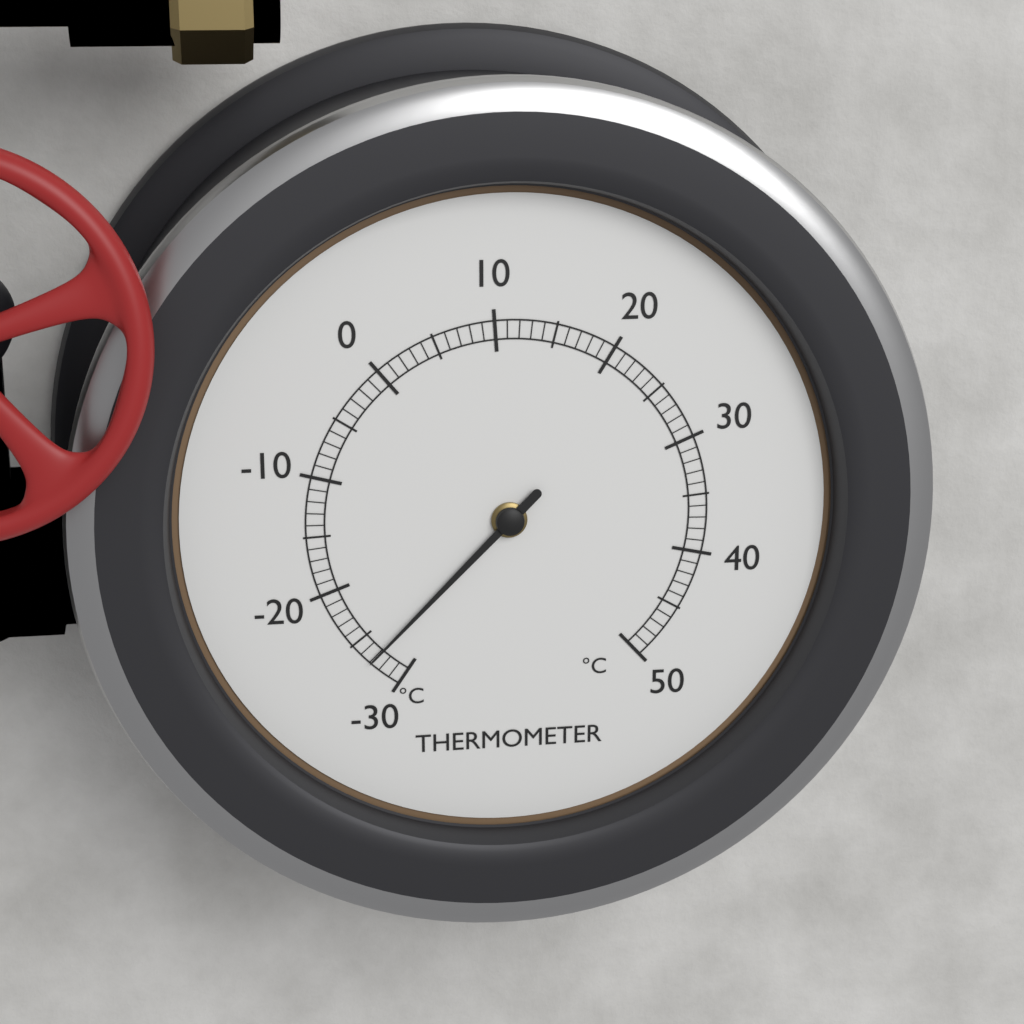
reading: -27 °C
